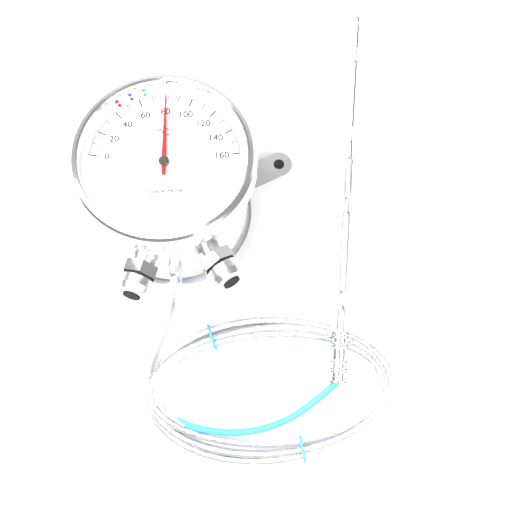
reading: 80 °C
